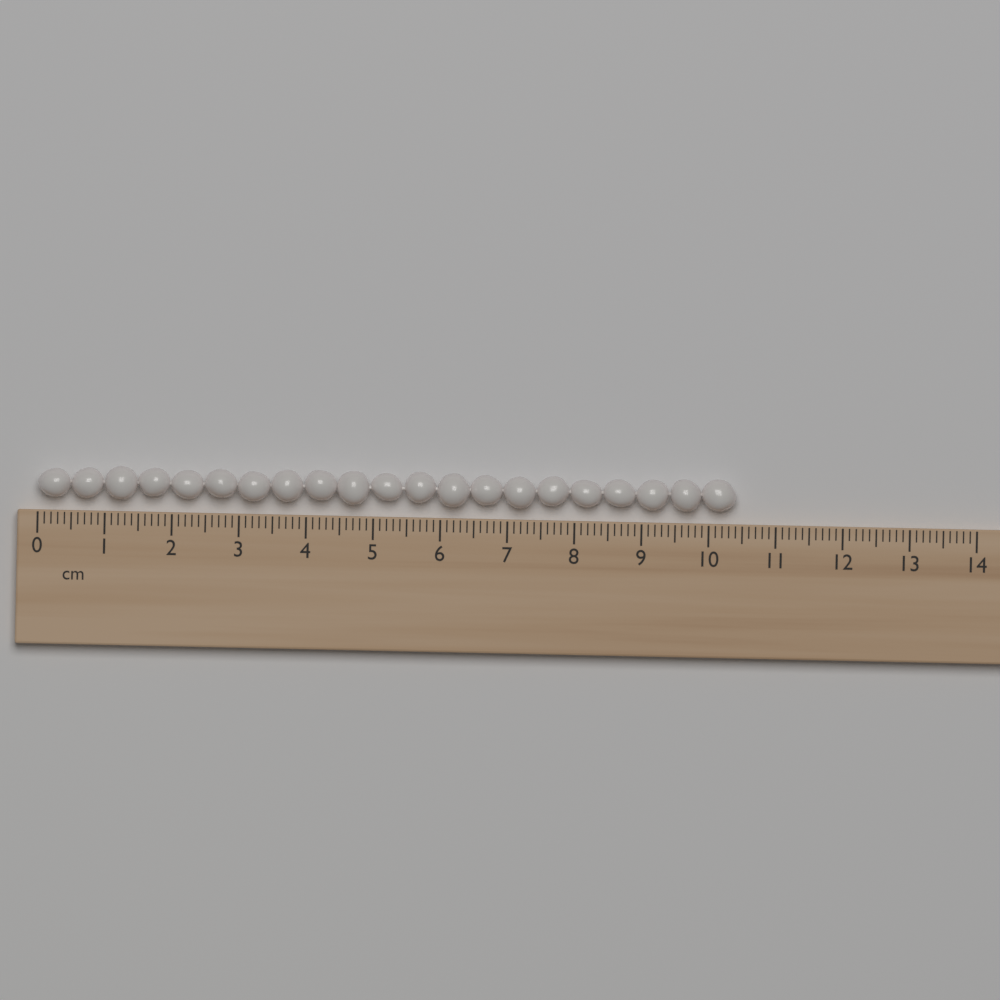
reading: 10.4 cm
